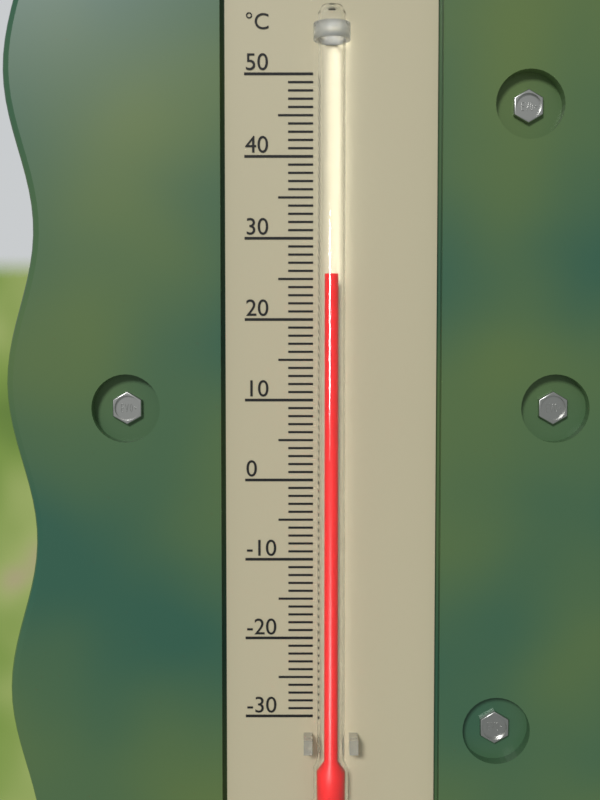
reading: 25.5 °C
